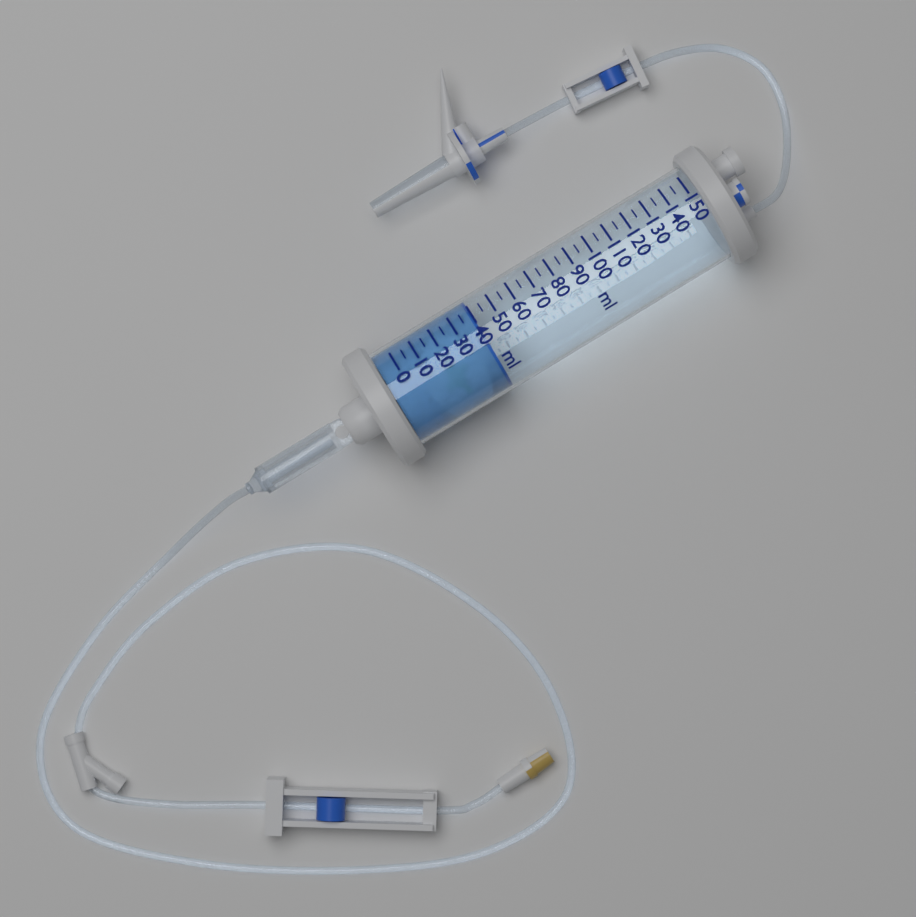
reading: 40 ml
